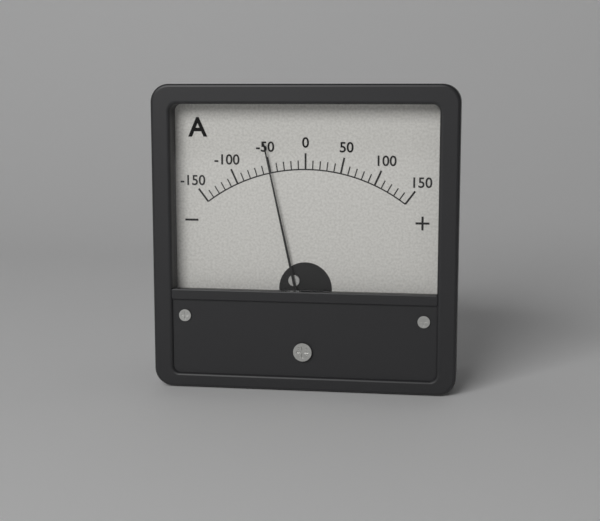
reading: -50 A
